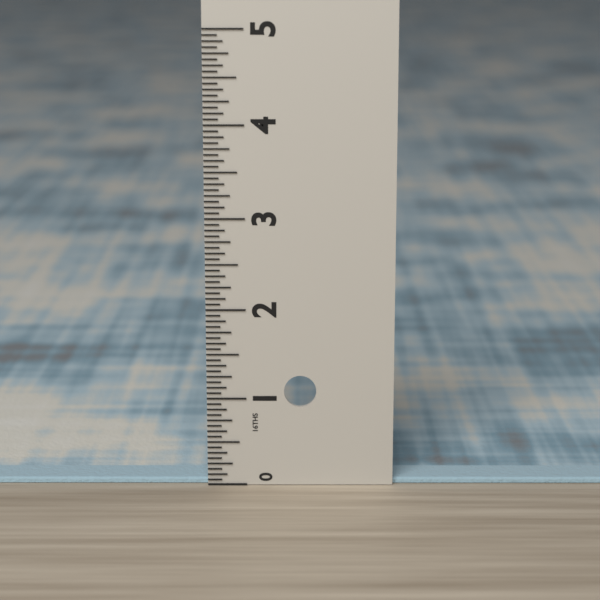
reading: 0.0625 in
